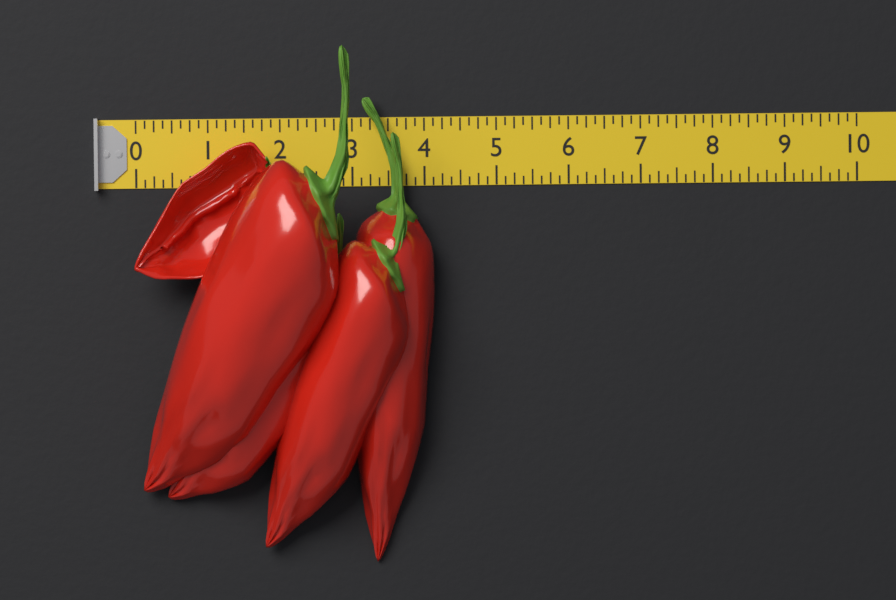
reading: 4.125 (no unit)
